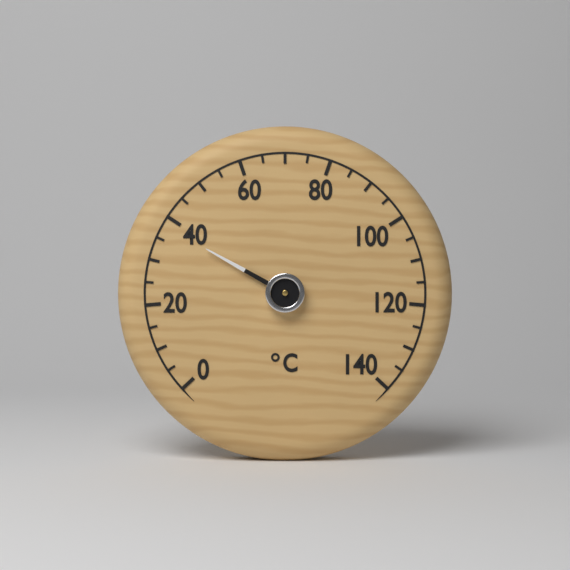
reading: 38 °C
